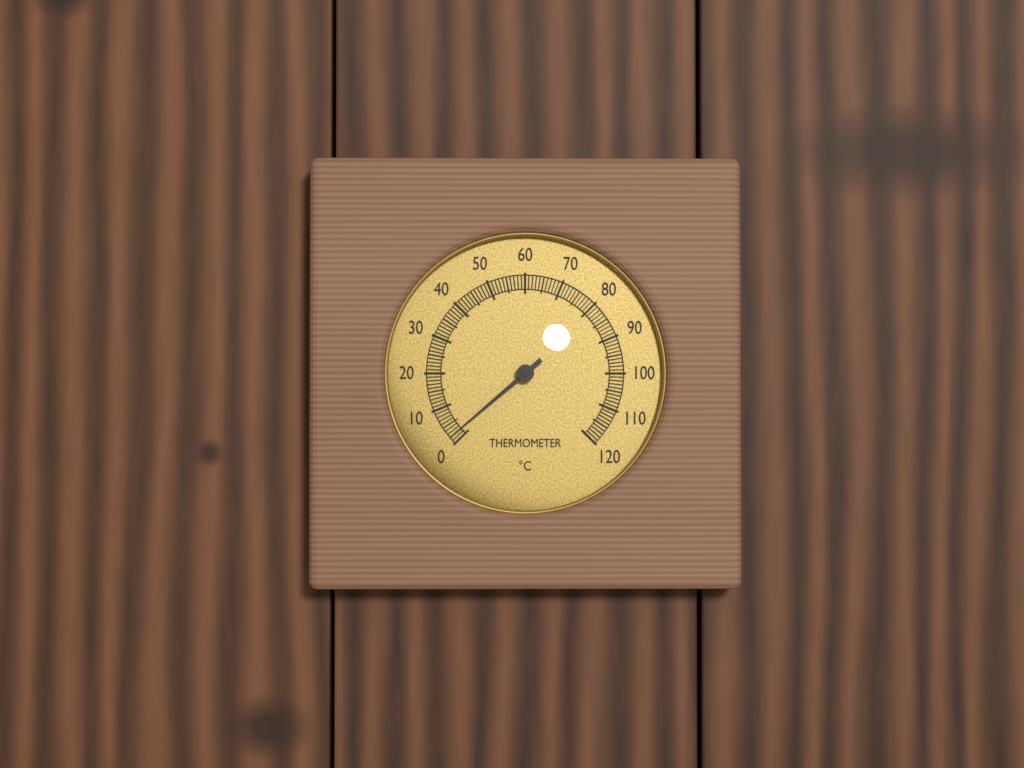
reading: 2 °C
